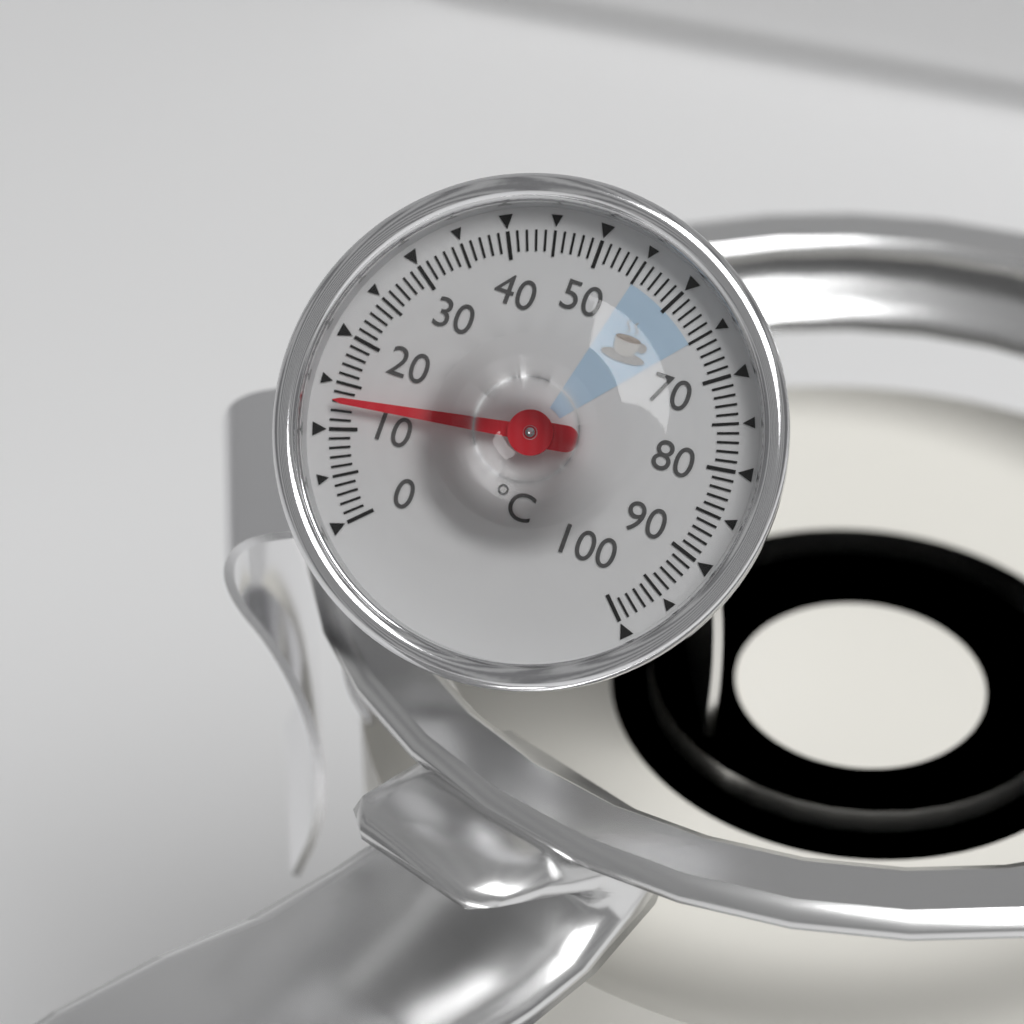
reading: 13 °C
